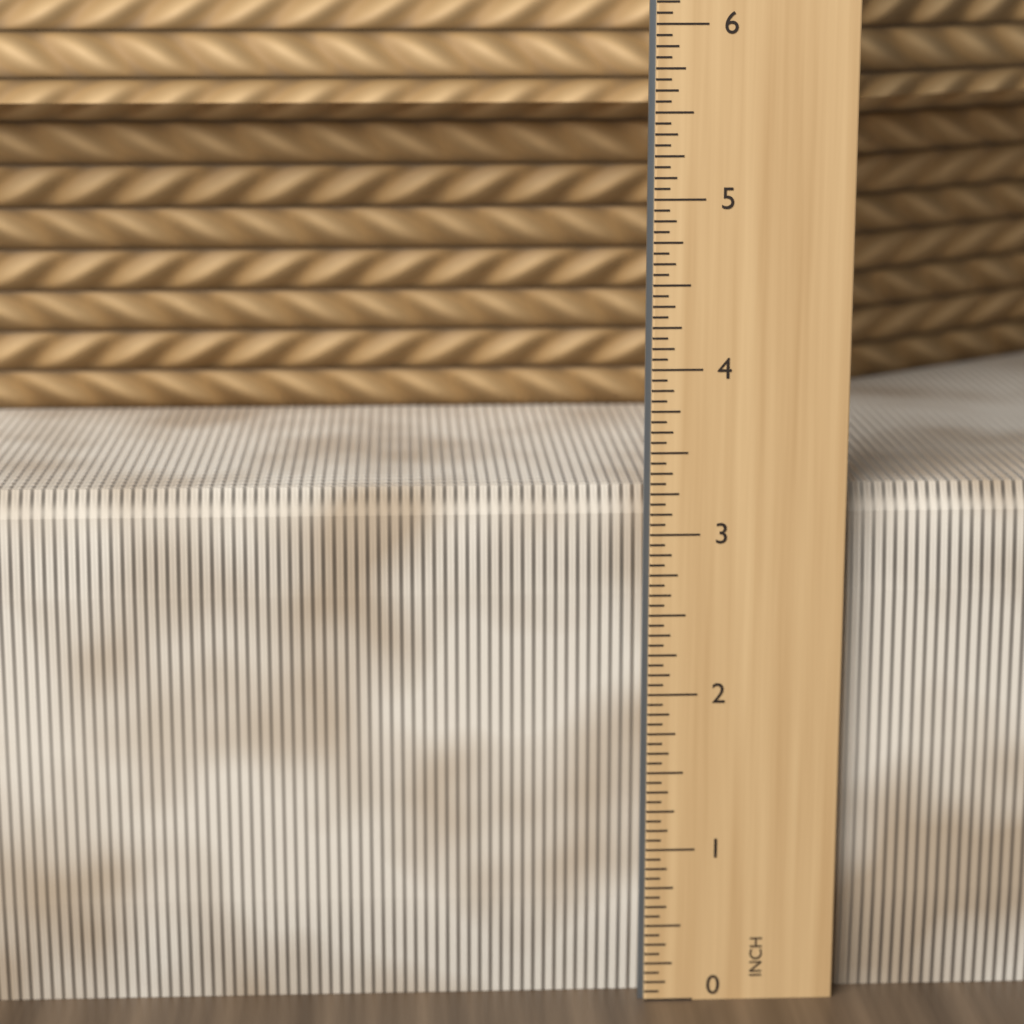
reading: 3.2500 in
